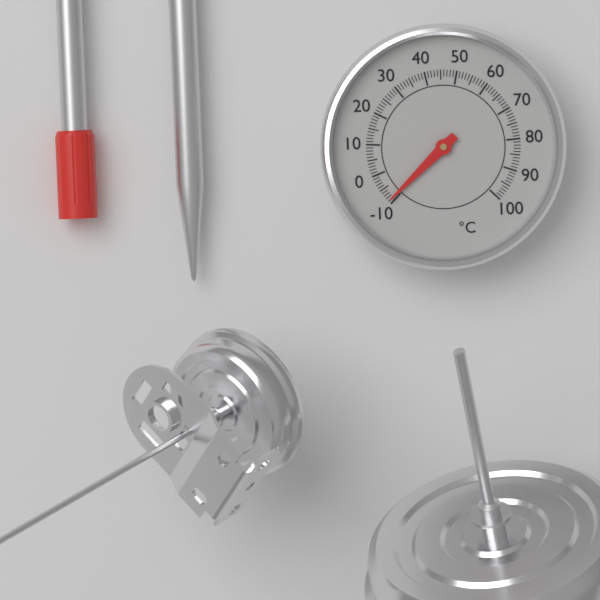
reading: -9 °C
